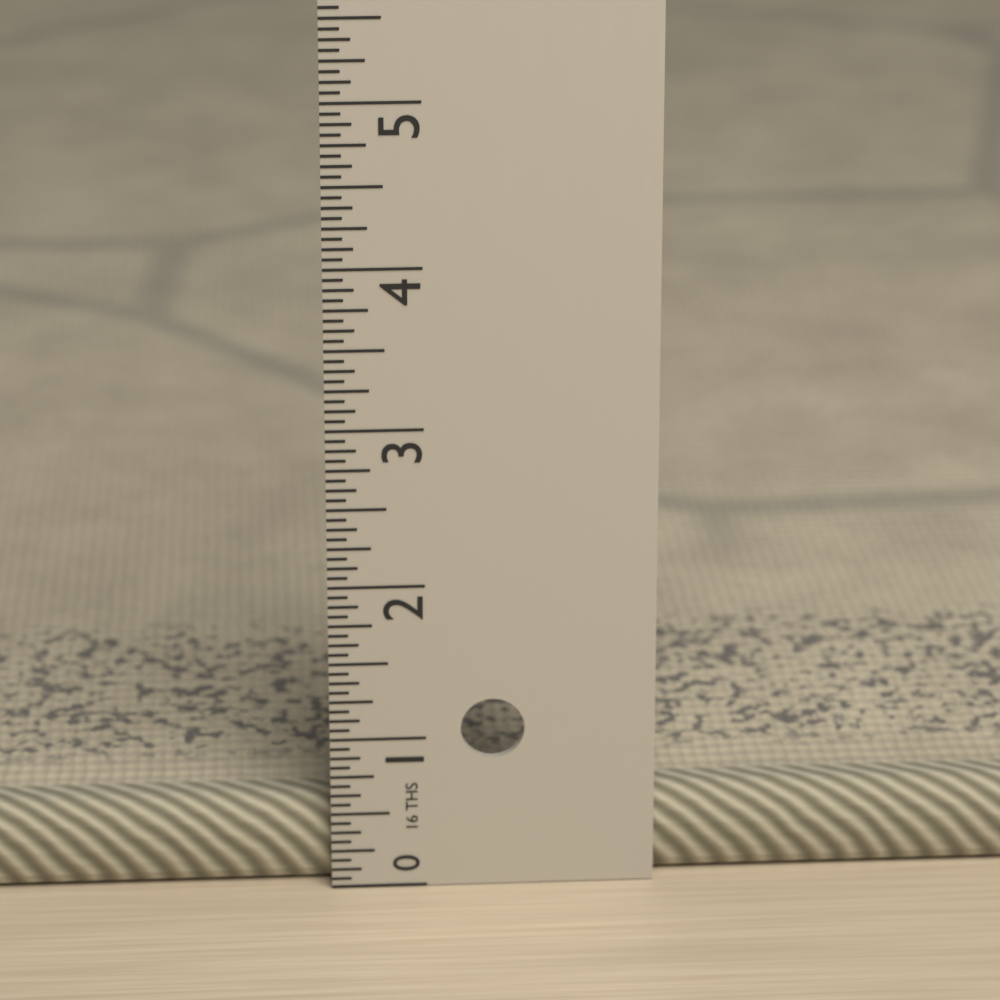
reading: 0.5625 in
